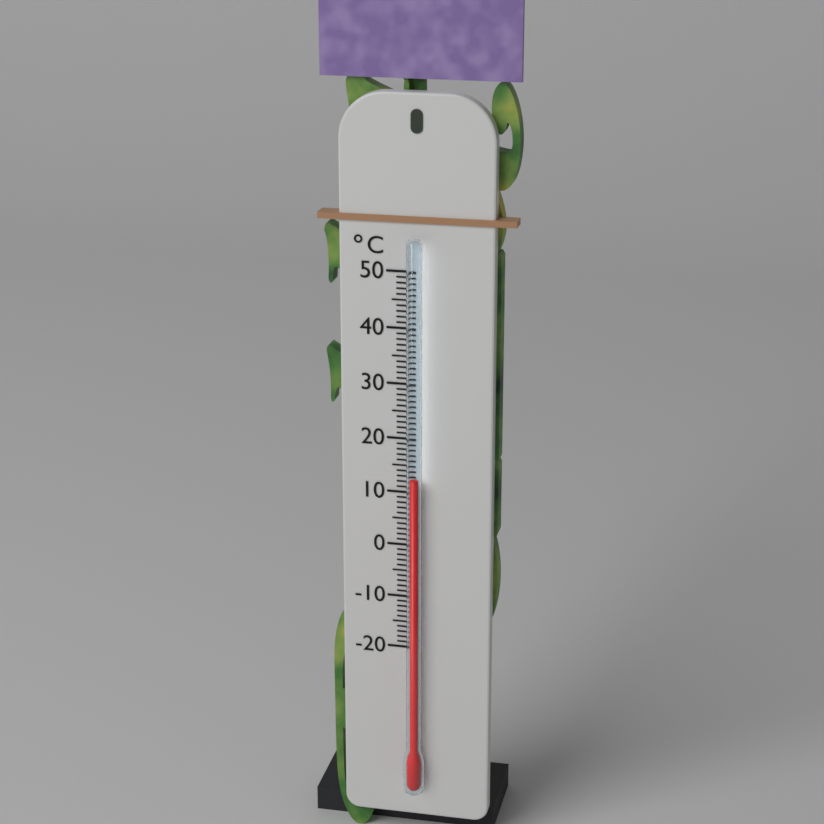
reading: 13 °C
